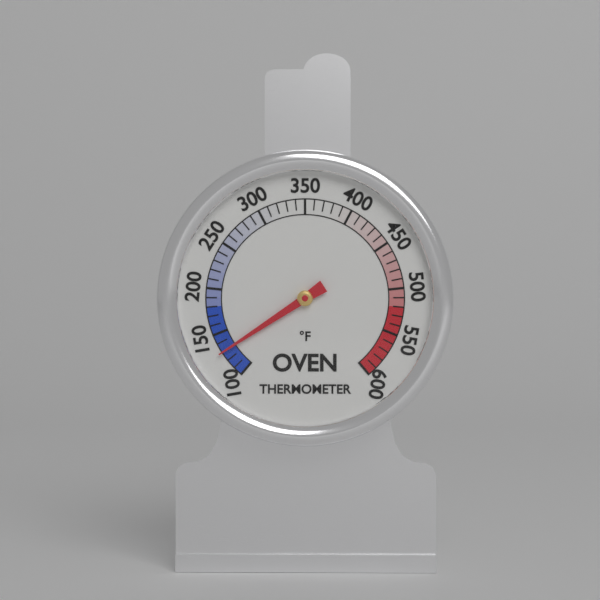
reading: 130 °F
